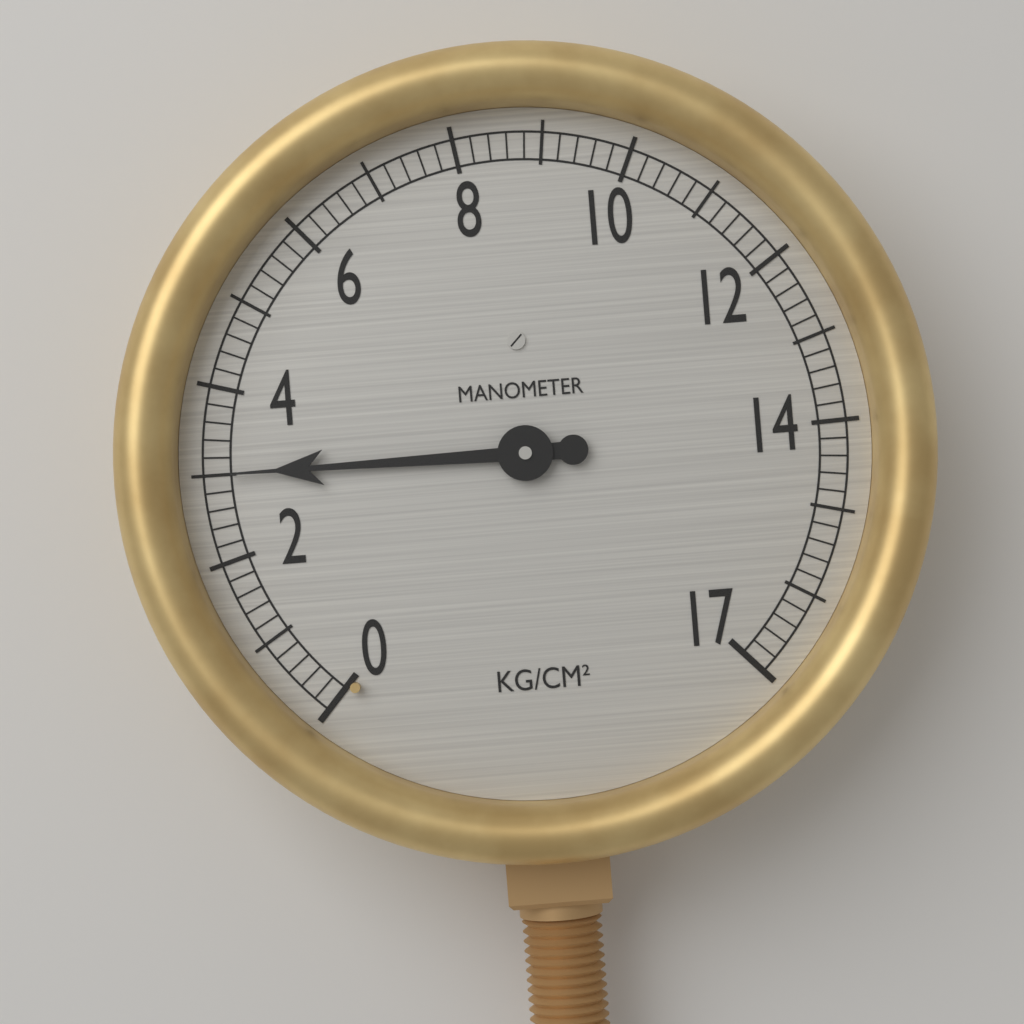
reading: 3.0 kg/cm²
